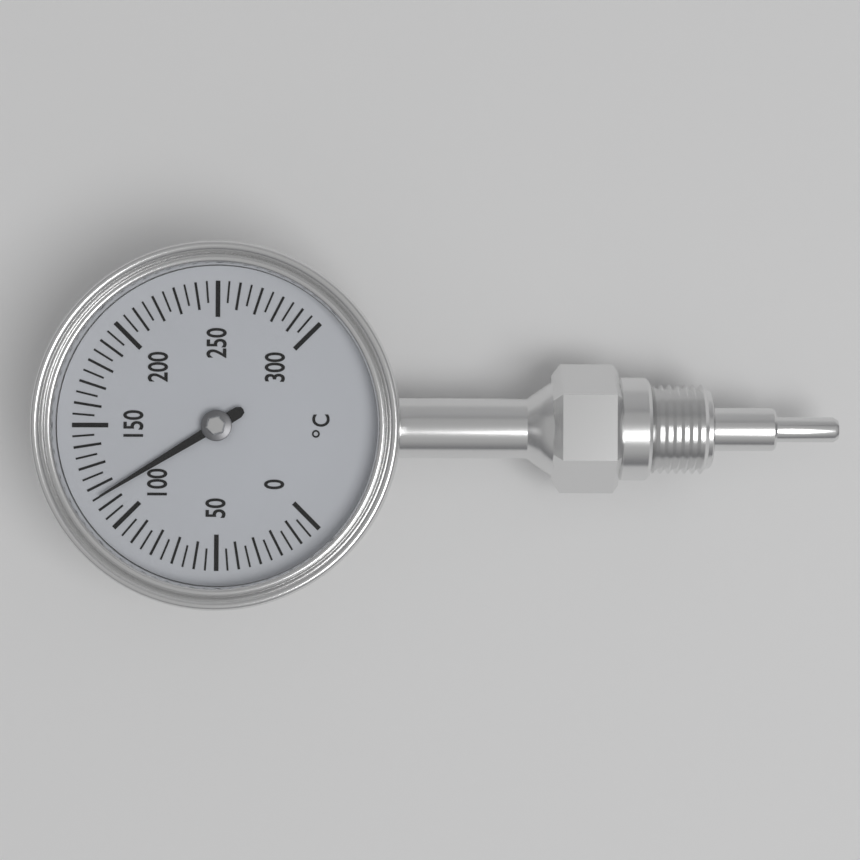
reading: 115 °C
